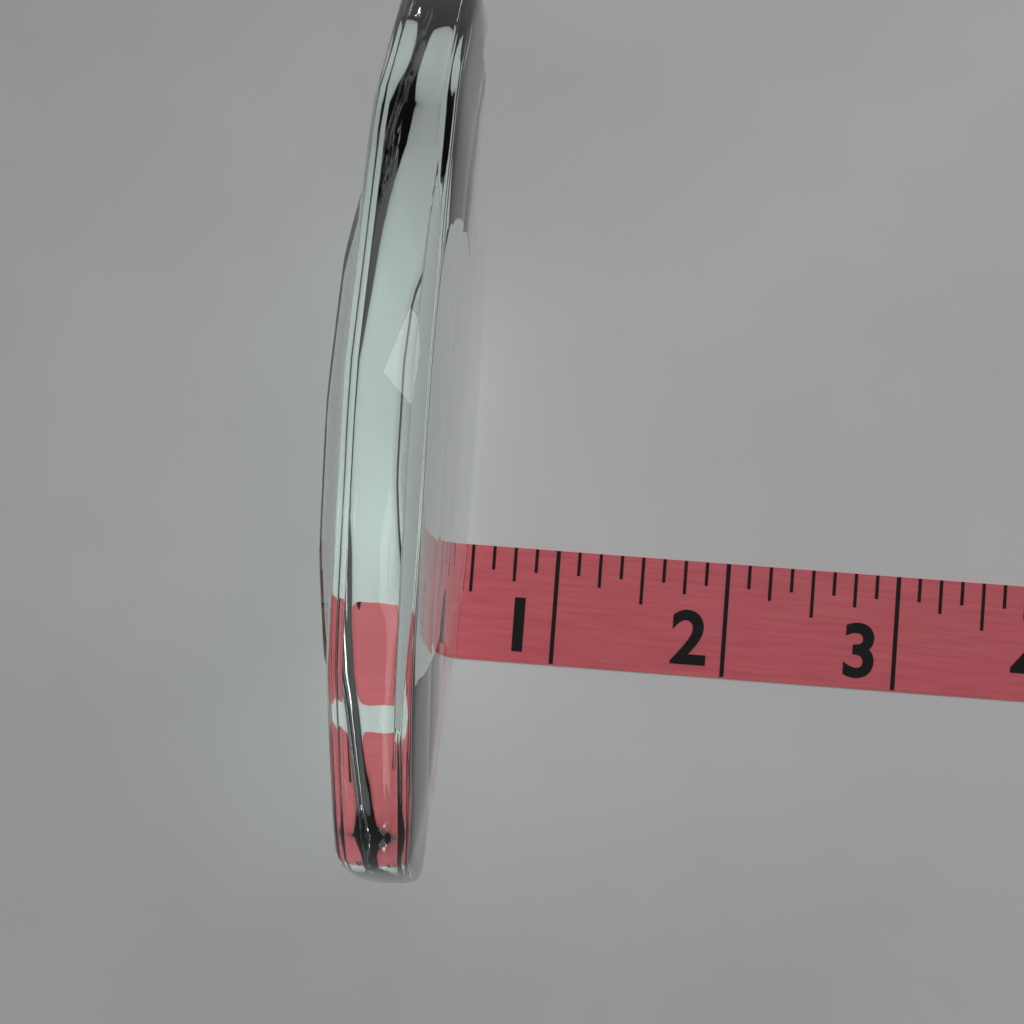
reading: 0.500 (no unit)
